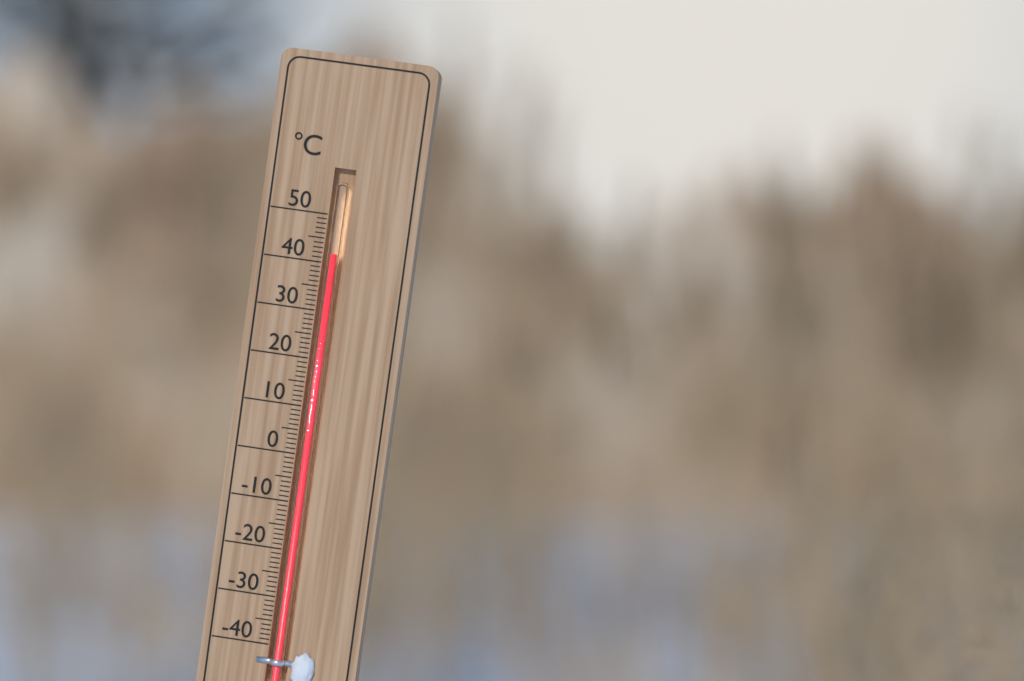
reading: 42 °C
